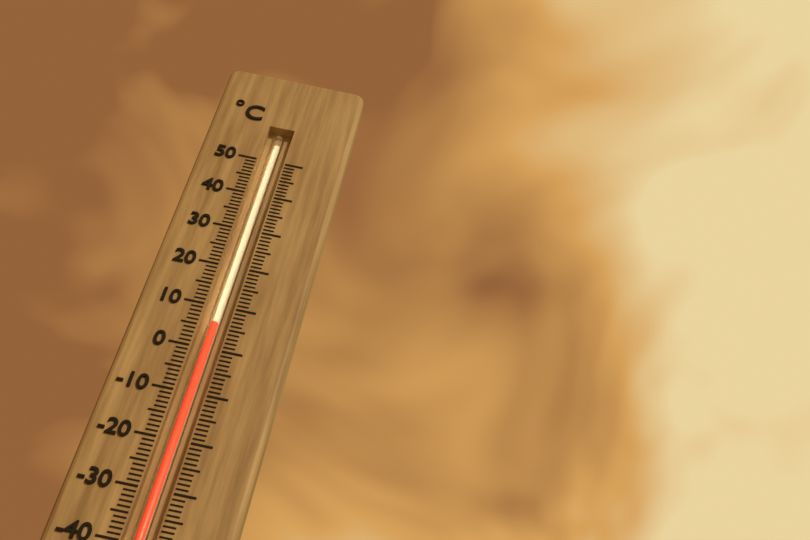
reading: 6 °C
